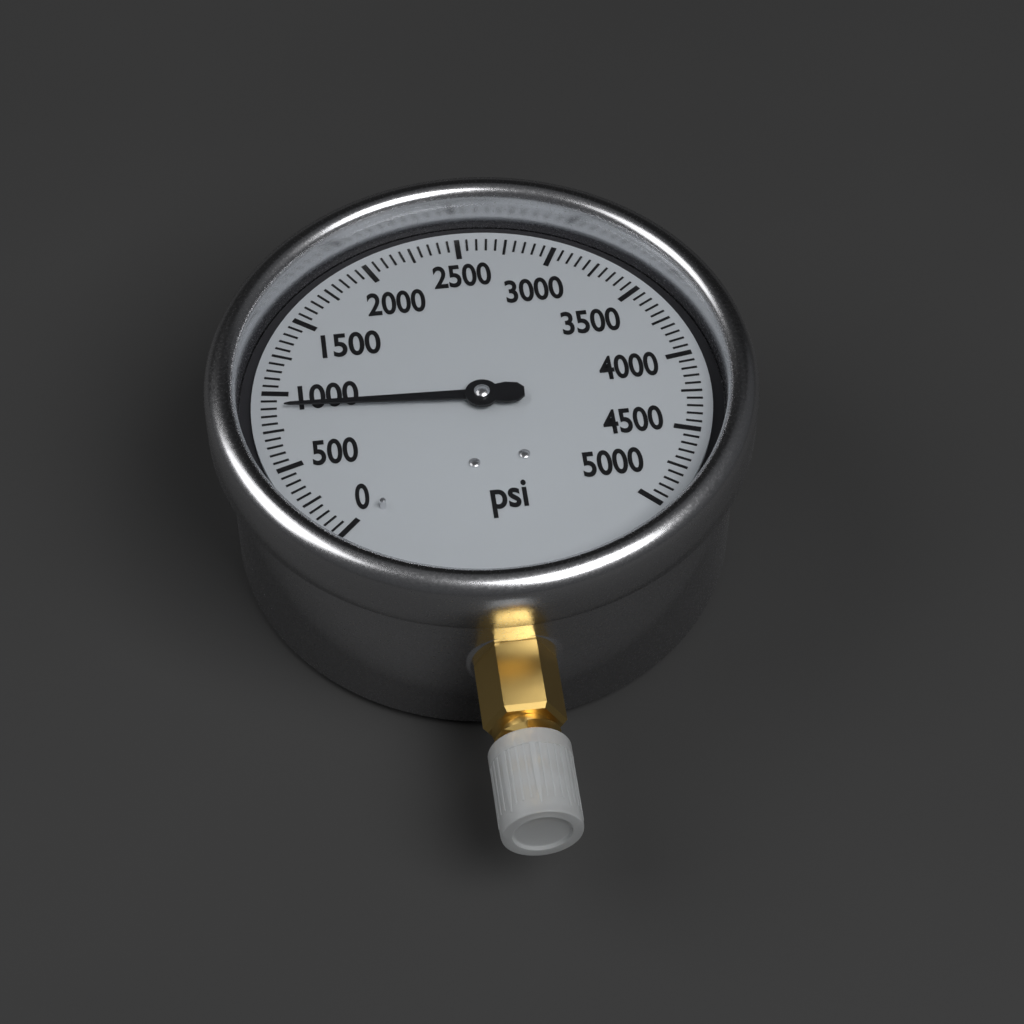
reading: 900 psi
